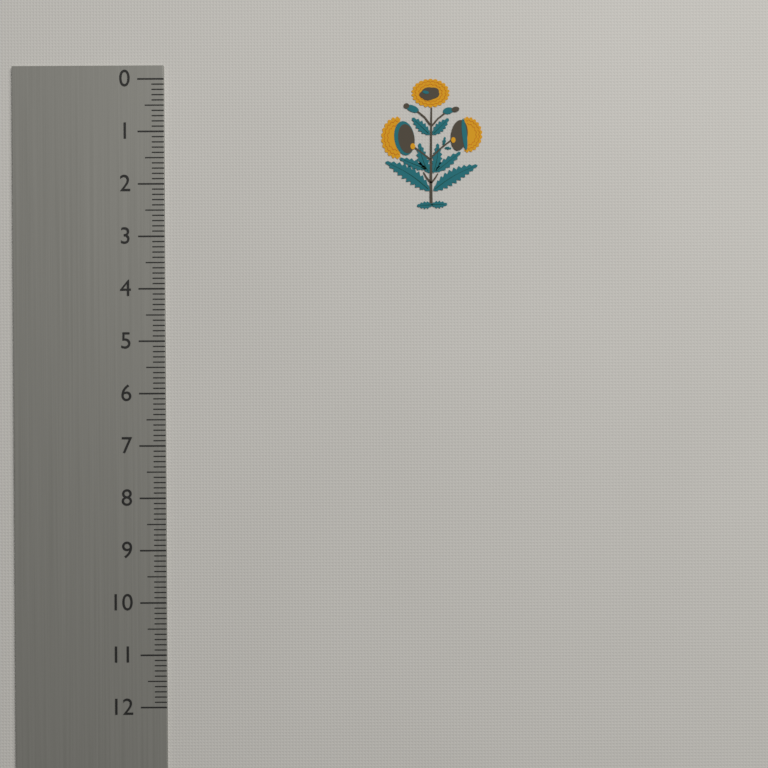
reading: 2.5 (no unit)
